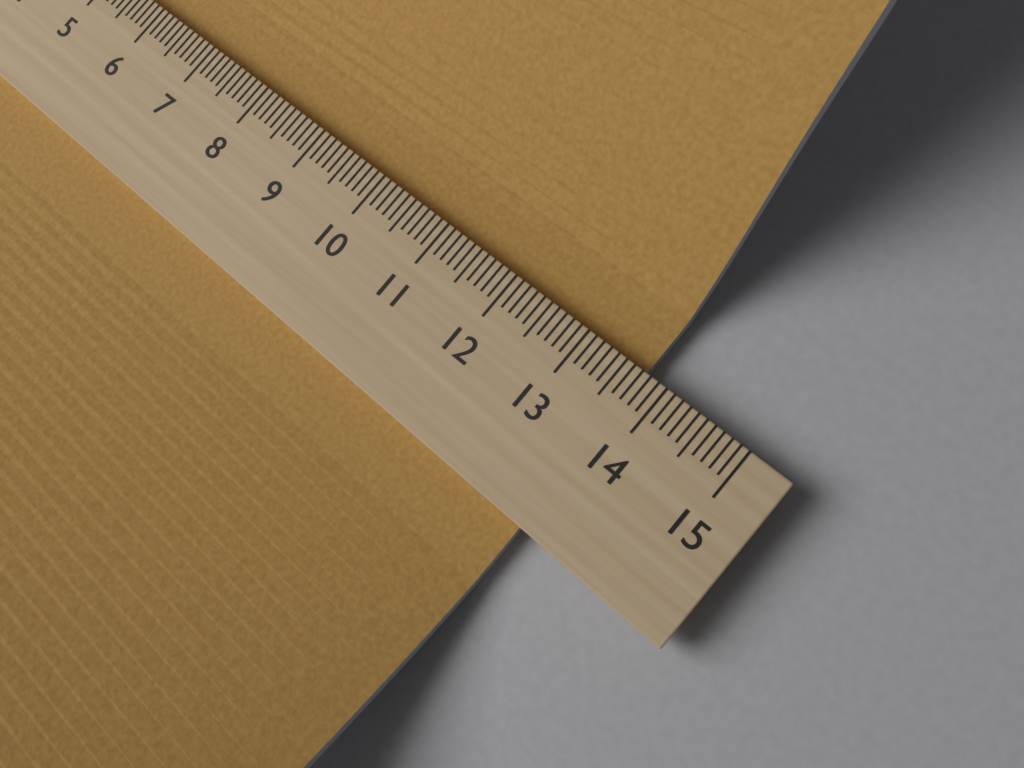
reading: 13.7 (no unit)
